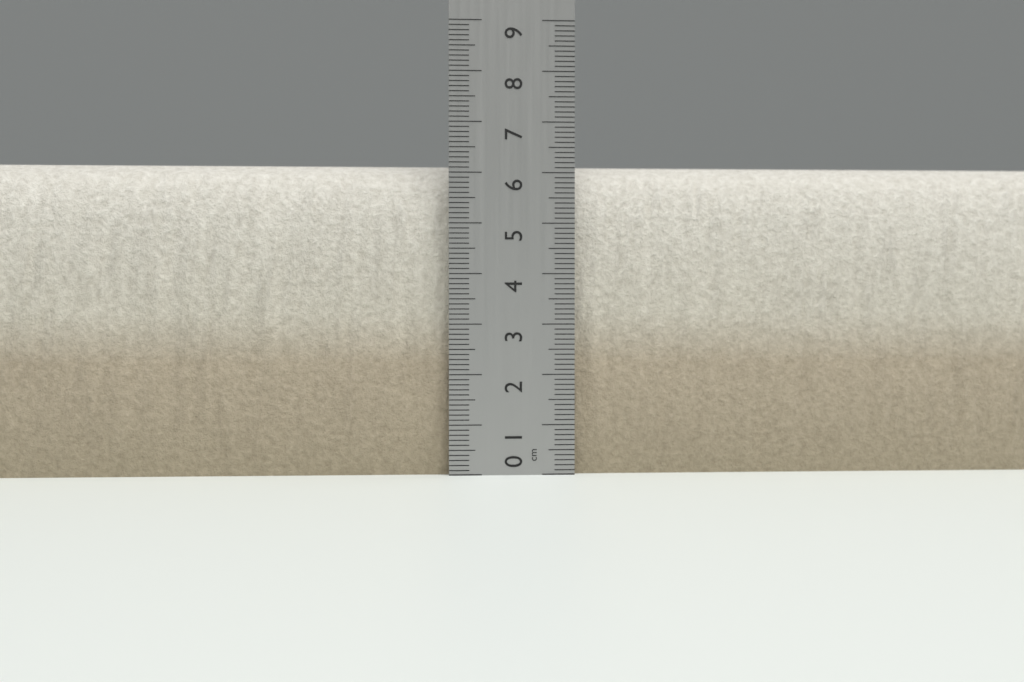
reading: 6.2 cm
